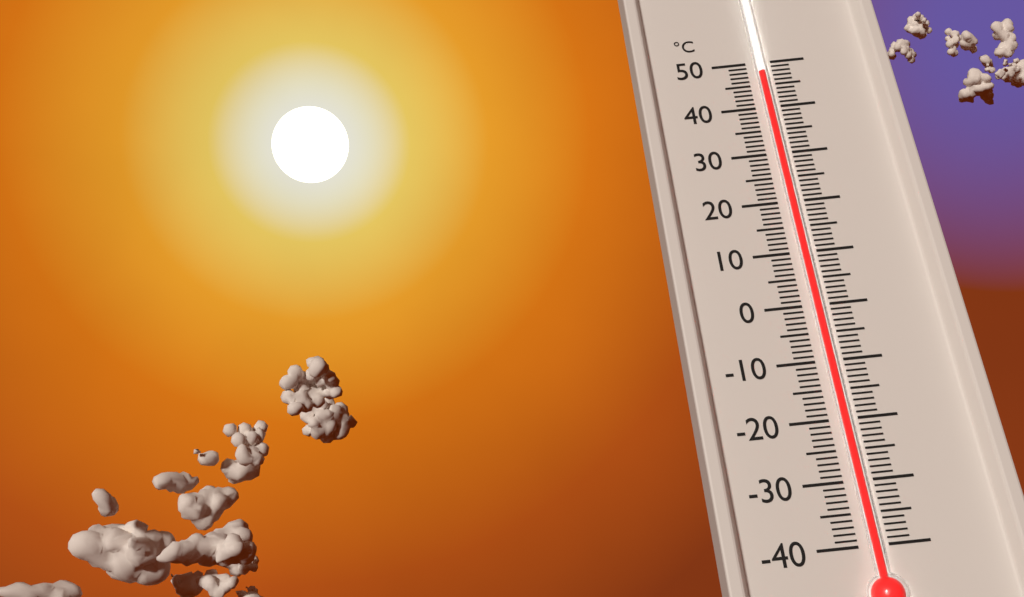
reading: 47 °C
